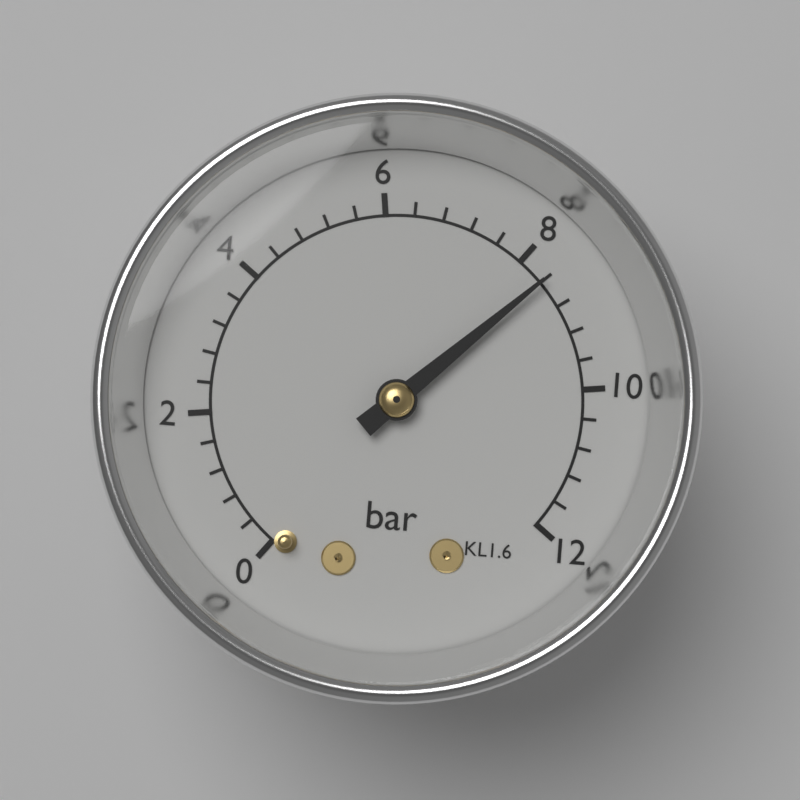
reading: 8.4 bar
